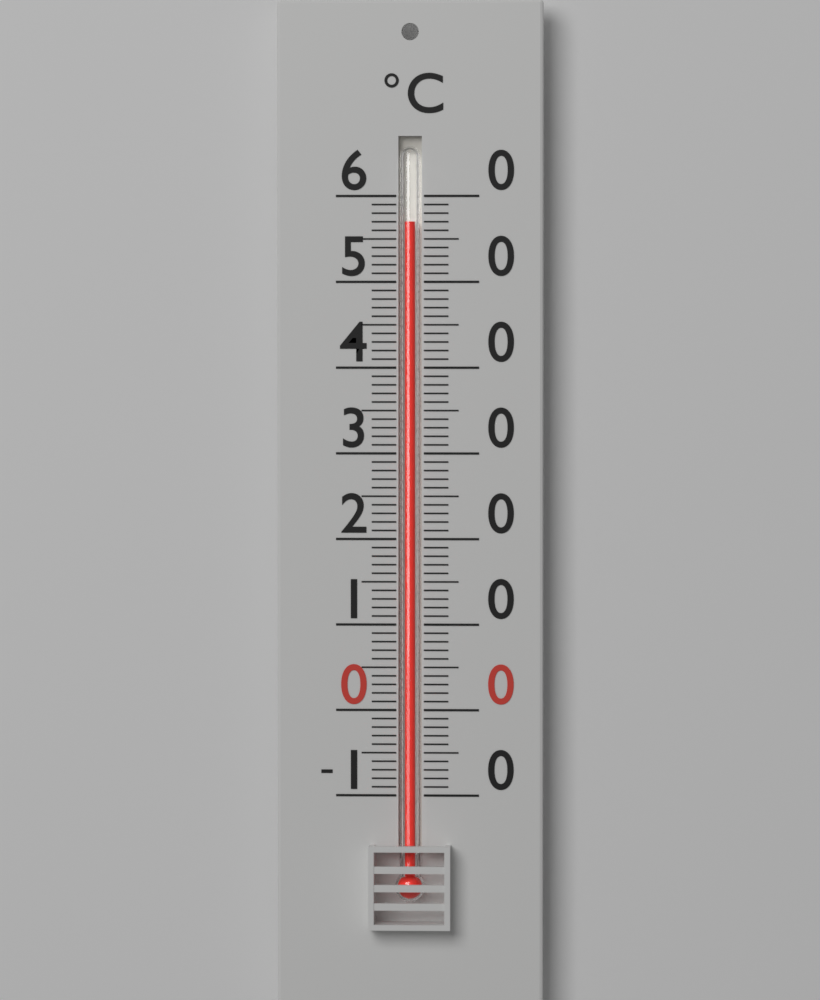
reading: 57 °C
